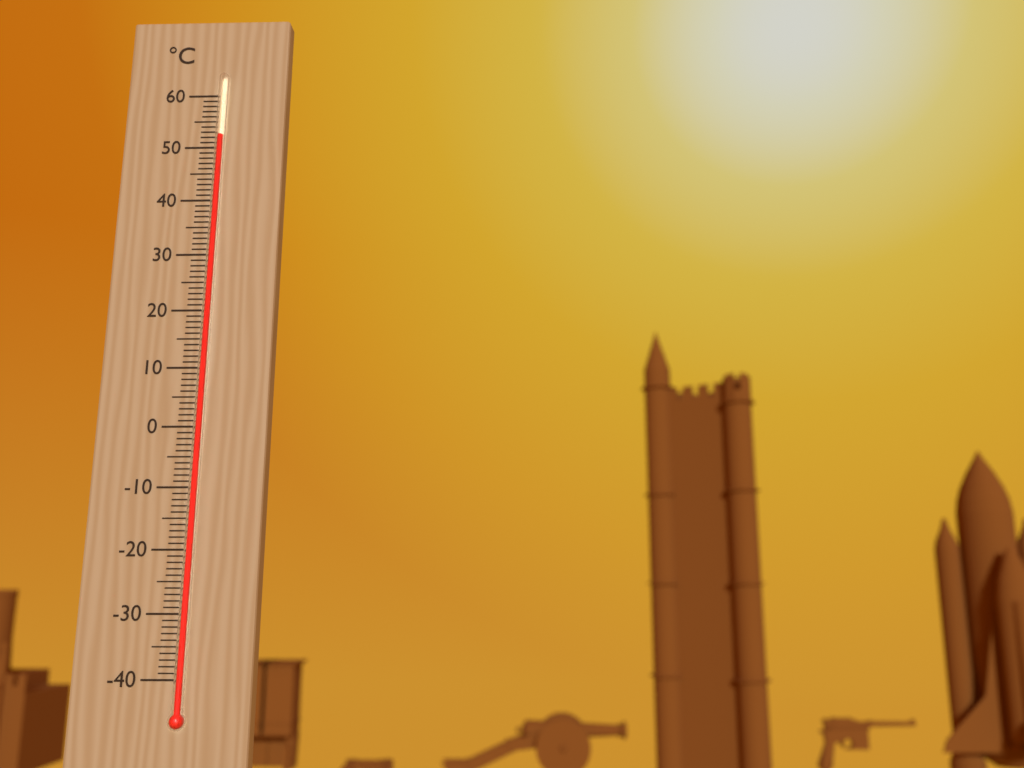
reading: 52 °C
